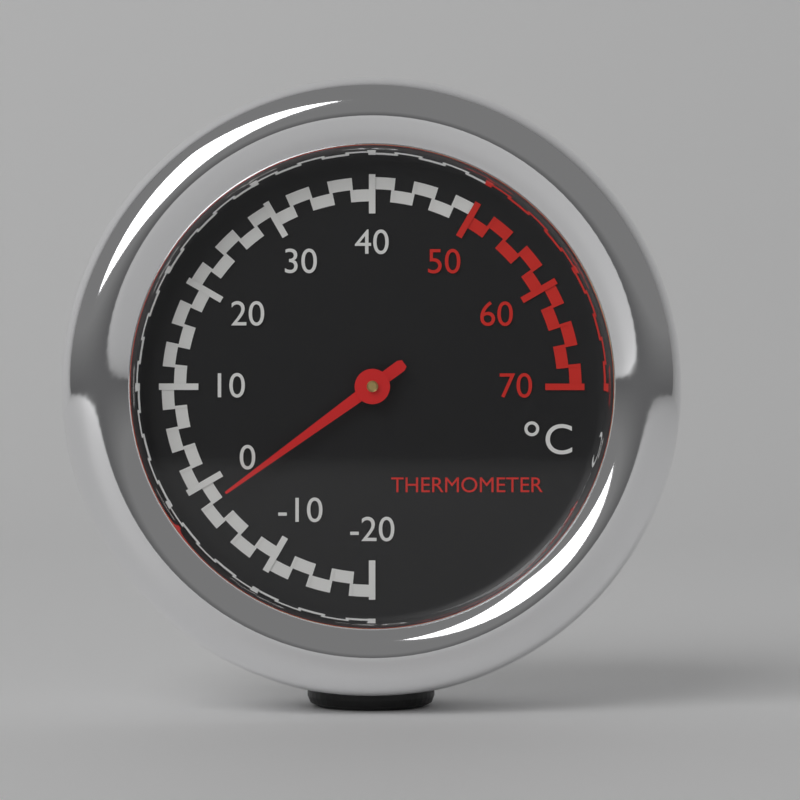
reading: -2 °C
